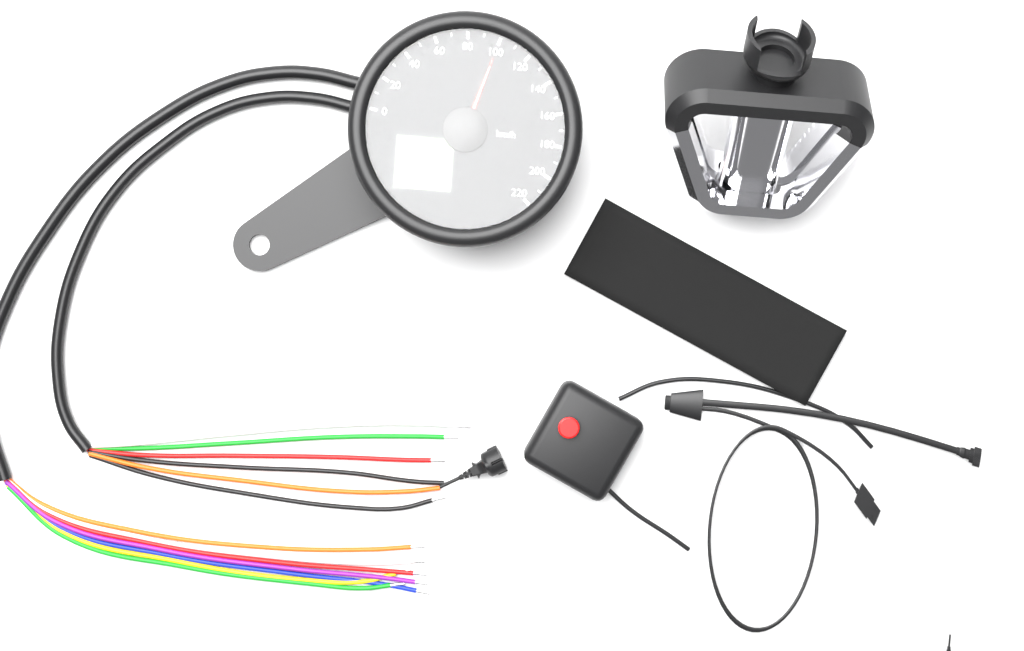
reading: 100 km/h
